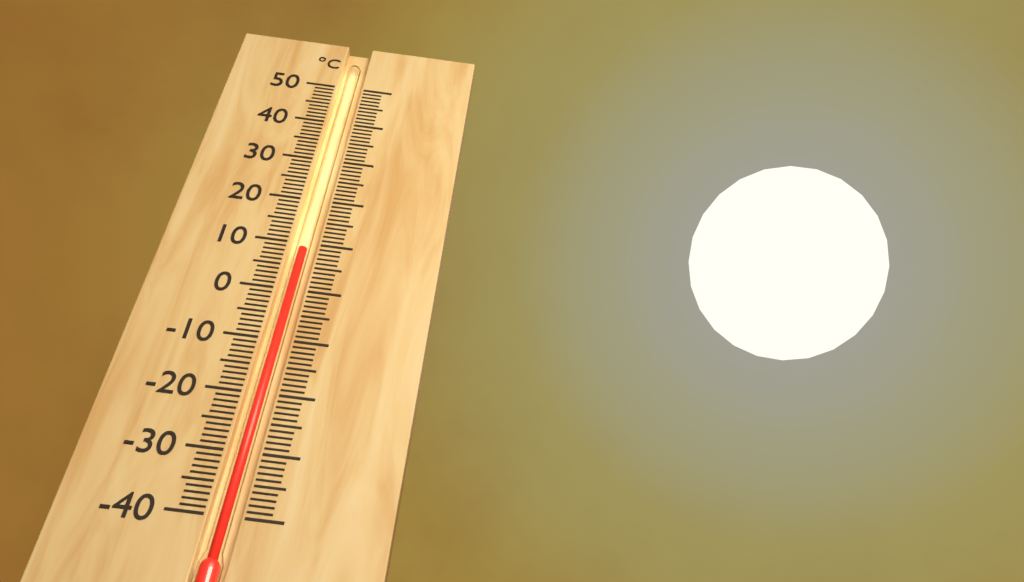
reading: 9 °C
